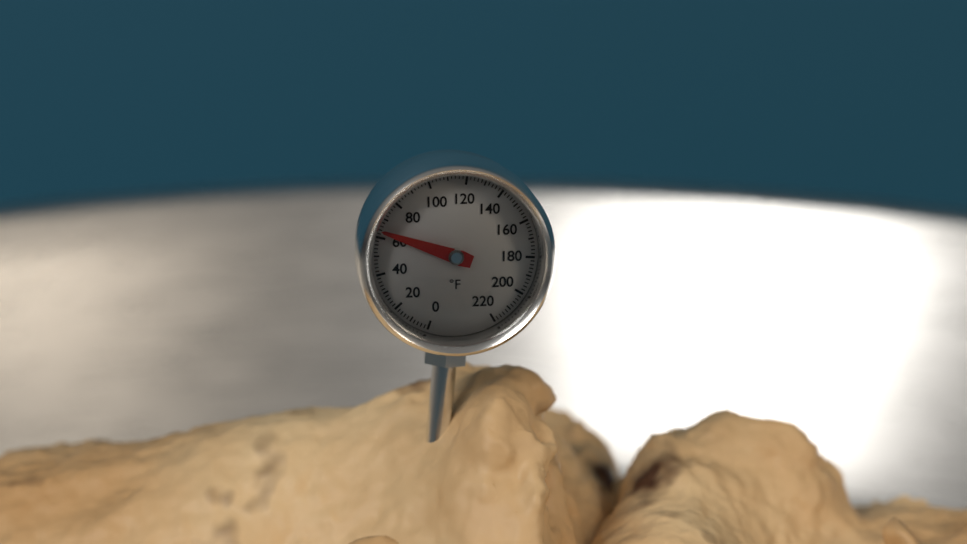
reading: 64 °F
